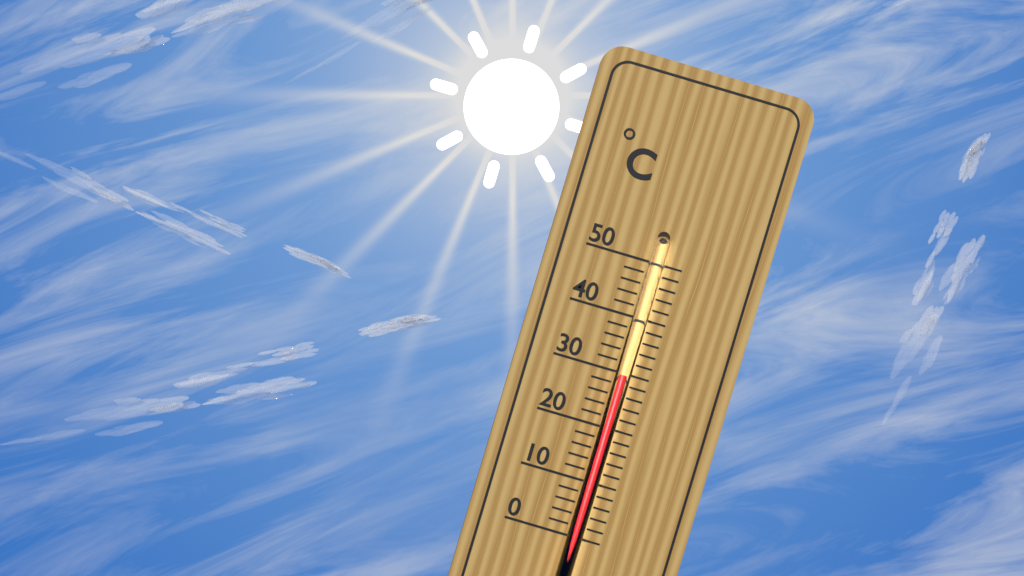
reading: 30 °C
